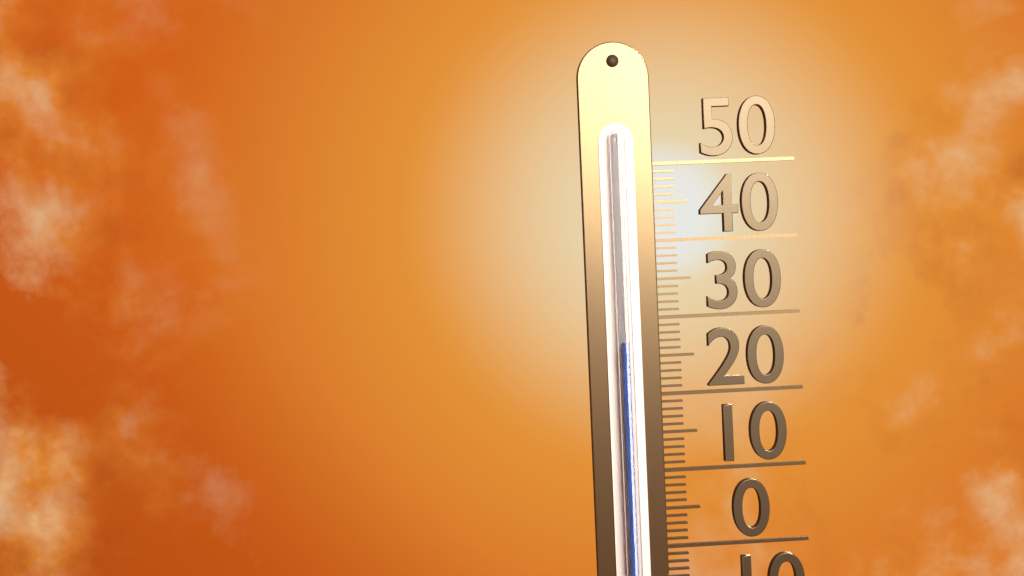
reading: 27 (no unit)
